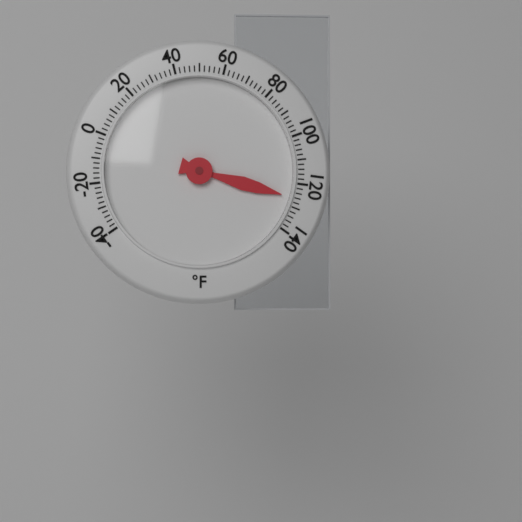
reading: 126 °F
